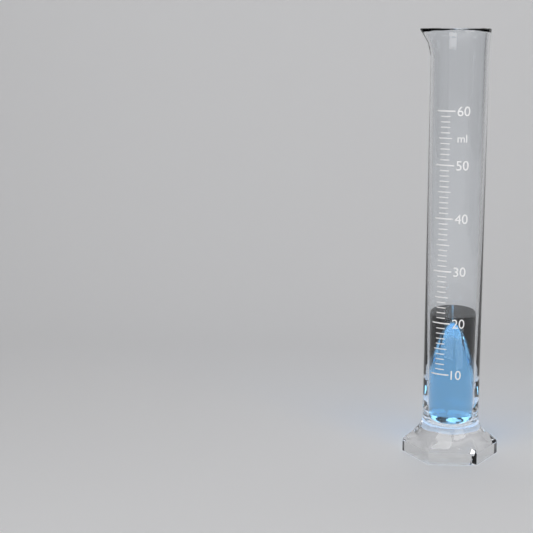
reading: 21 ml
